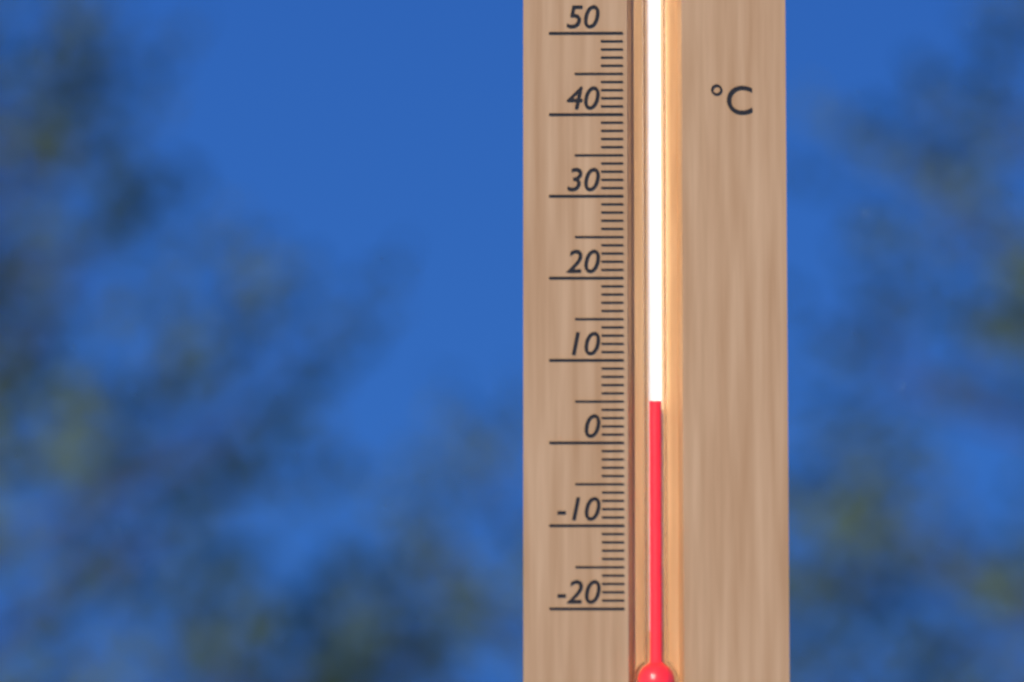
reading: 5 °C
